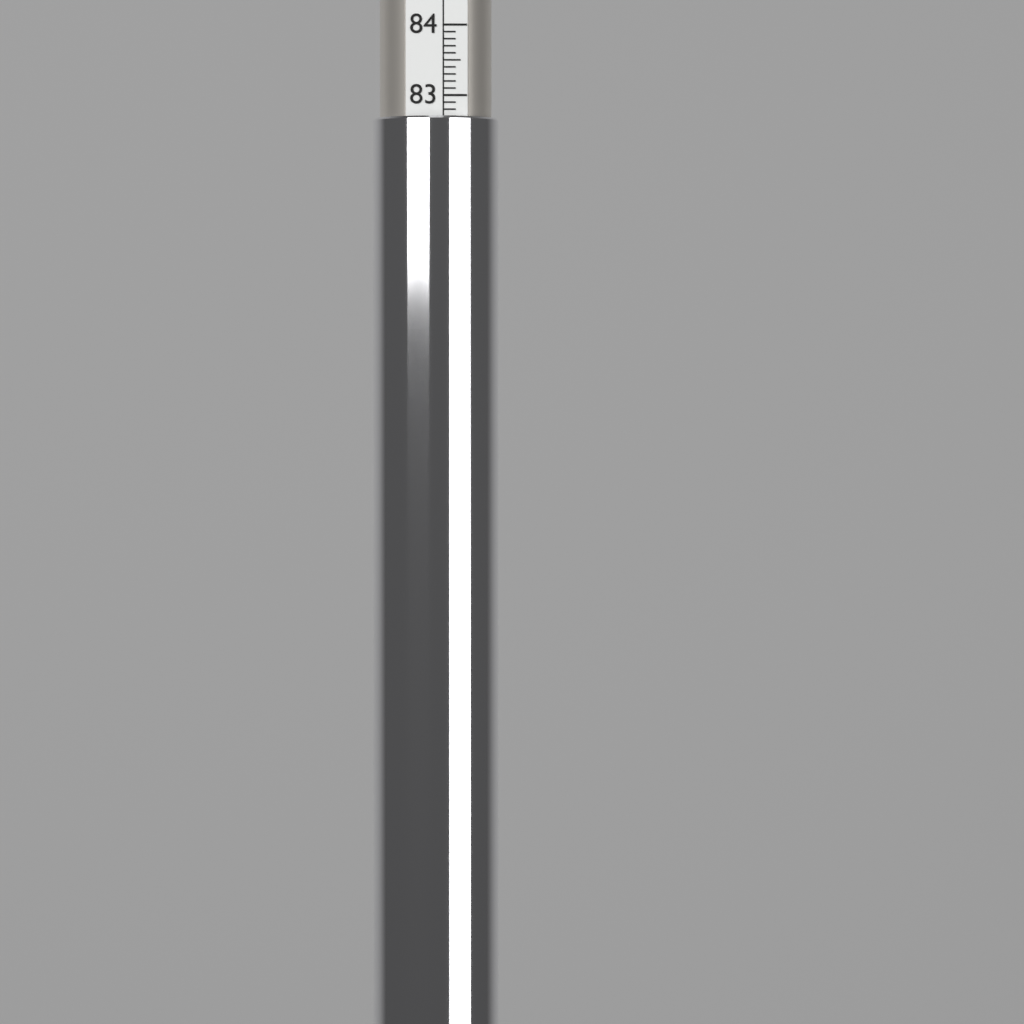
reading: 82.7 (no unit)
